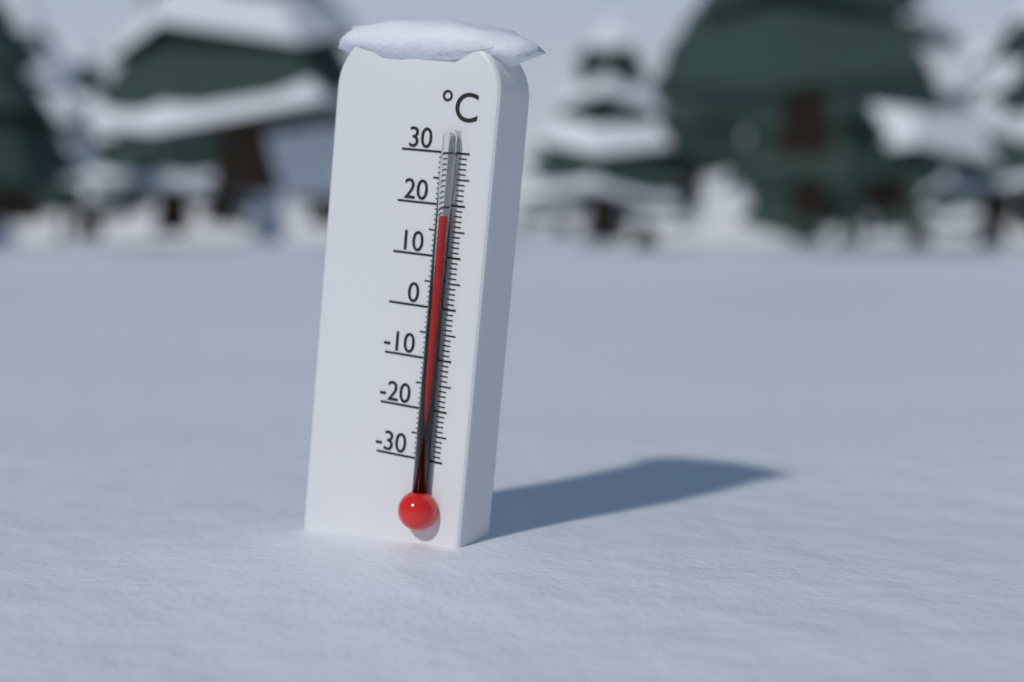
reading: 18 °C
